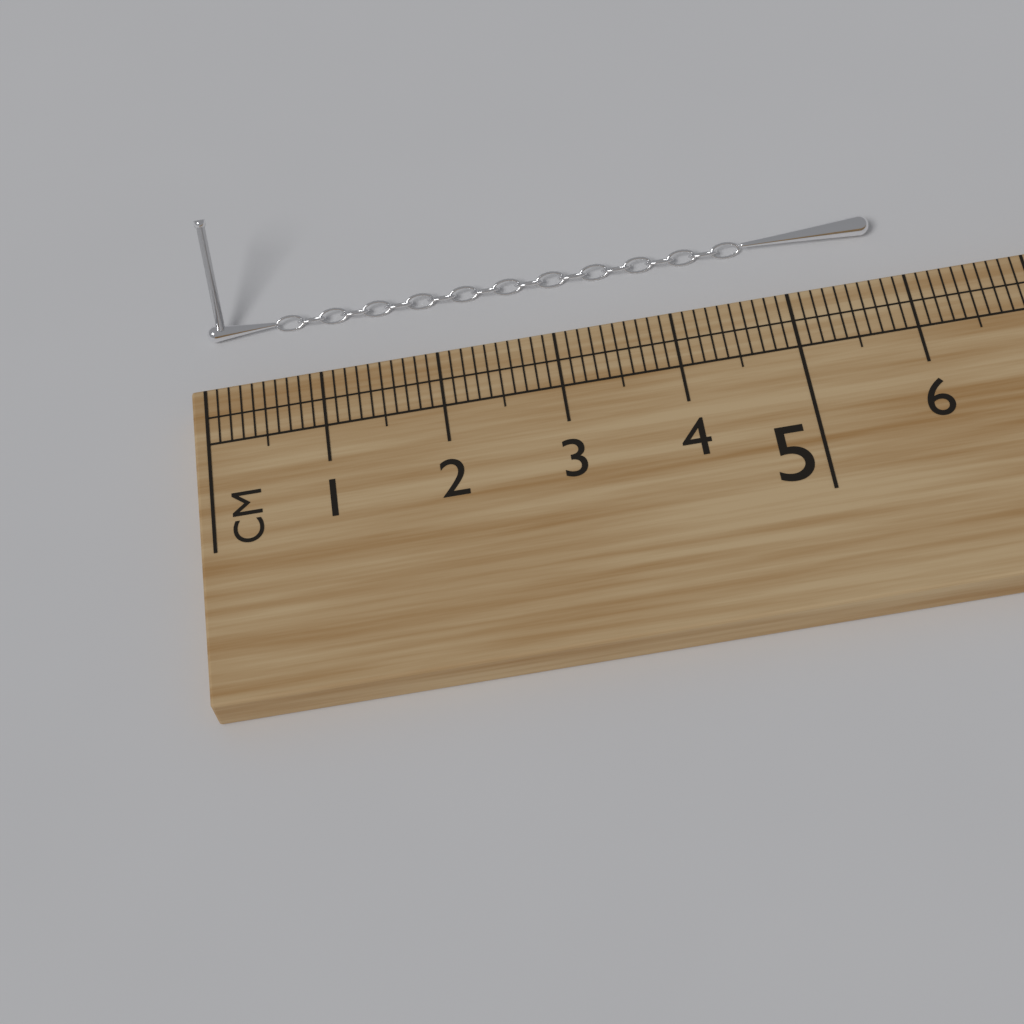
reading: 5.9 cm
